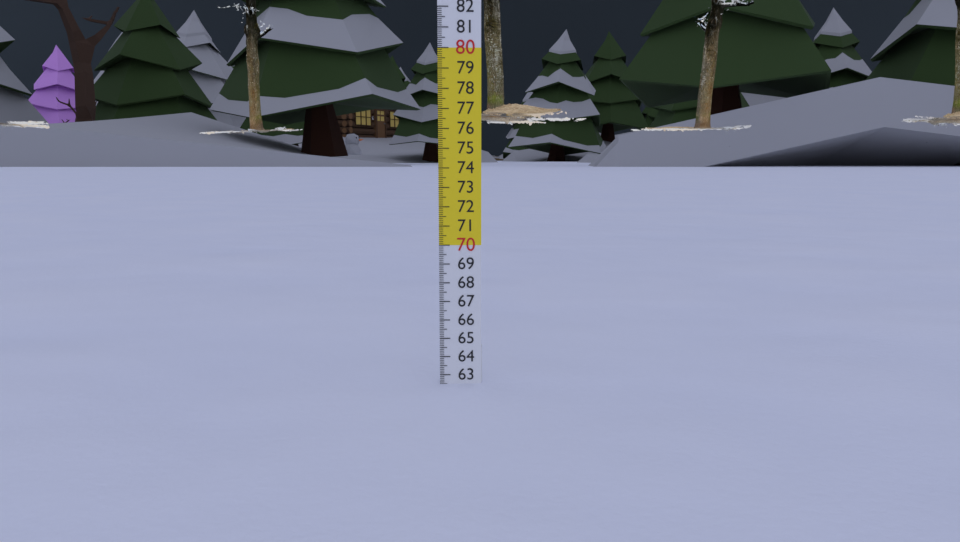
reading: 62.5 cm
